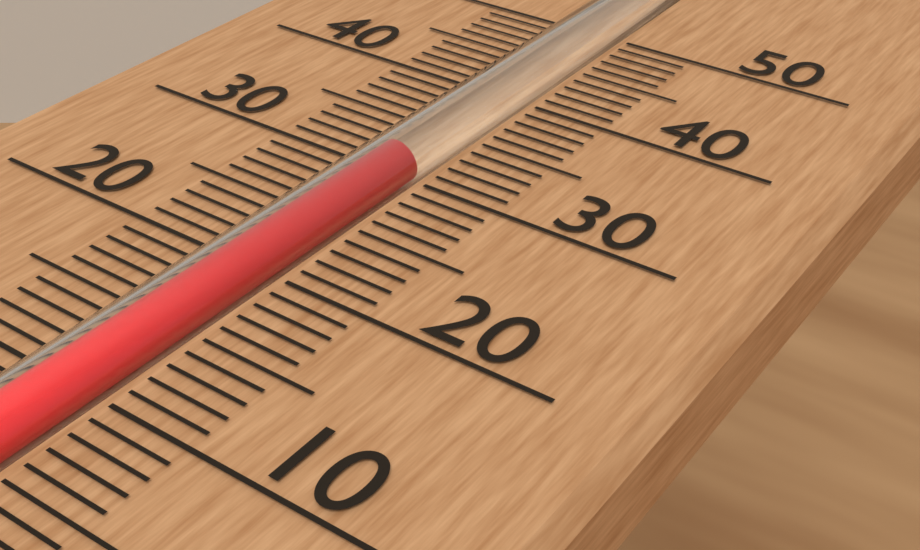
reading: 31 (no unit)
